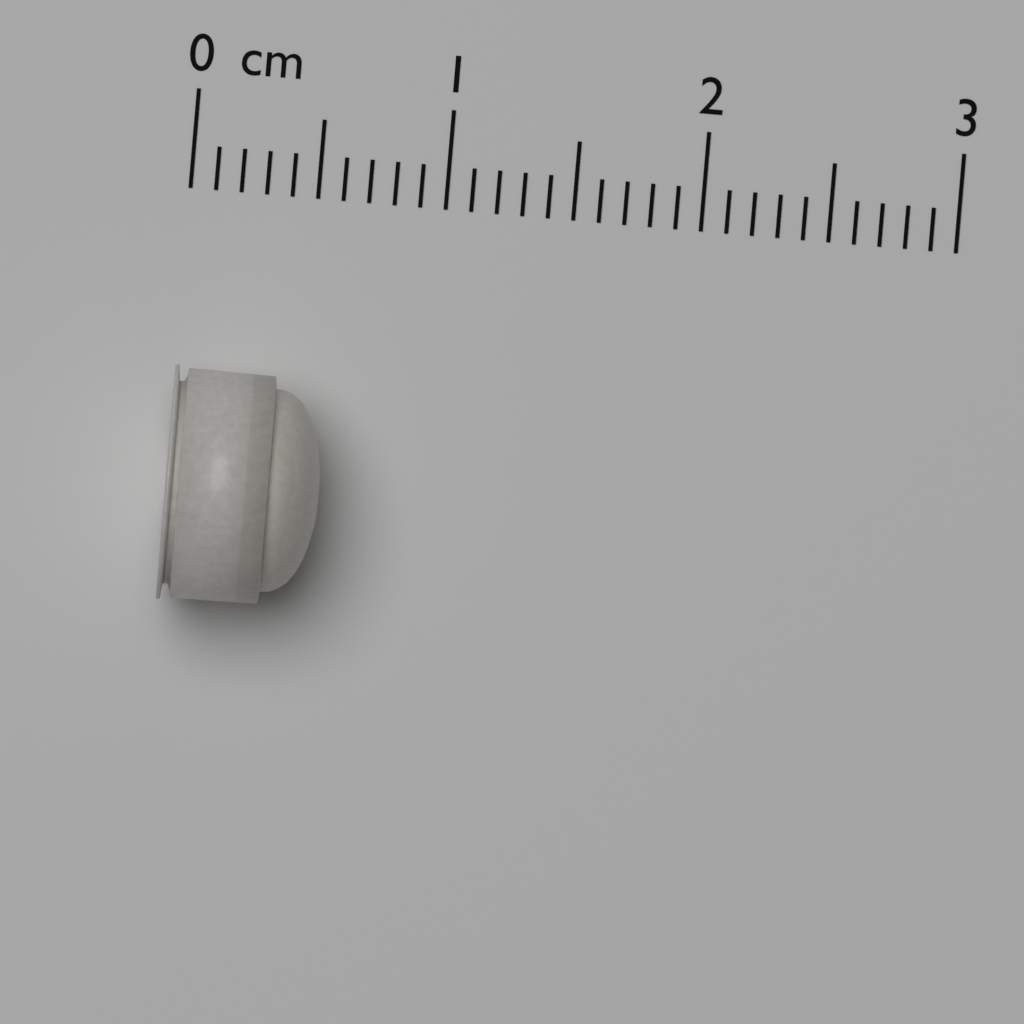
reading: 0.6 cm
